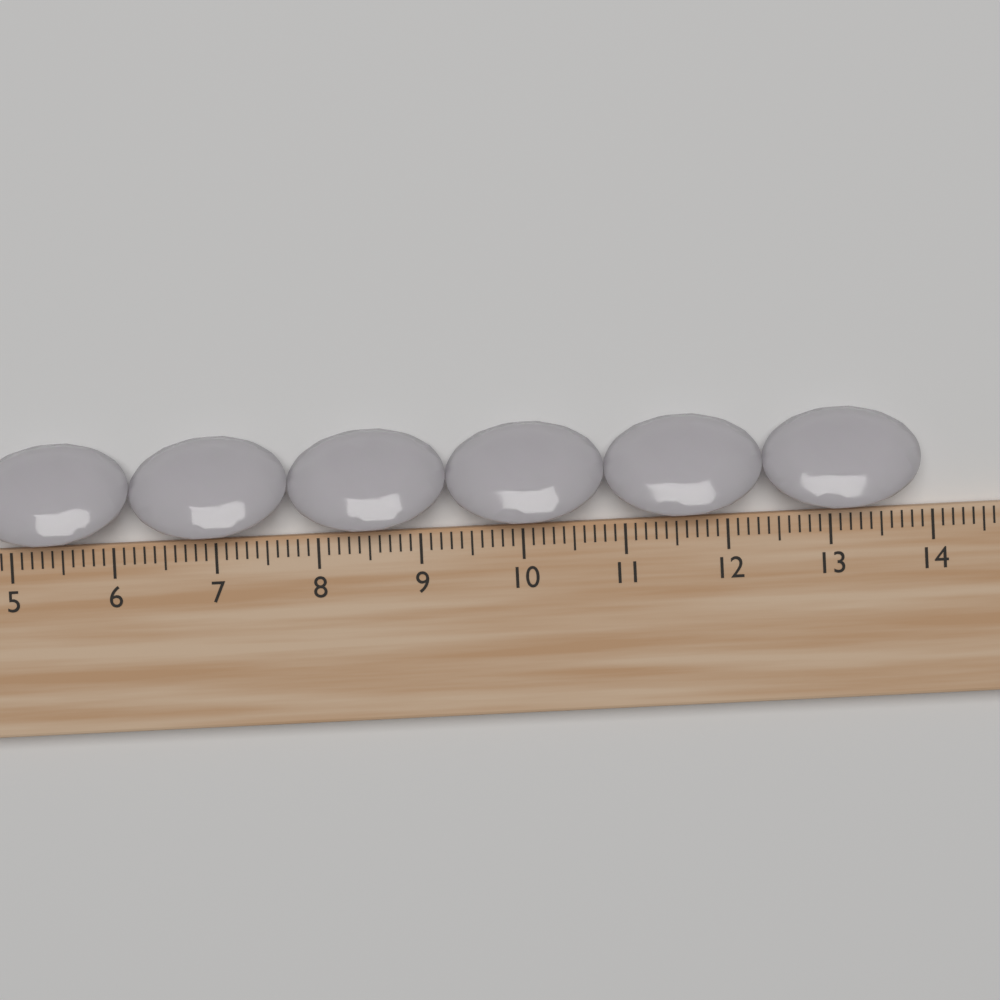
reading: 13.9 cm
